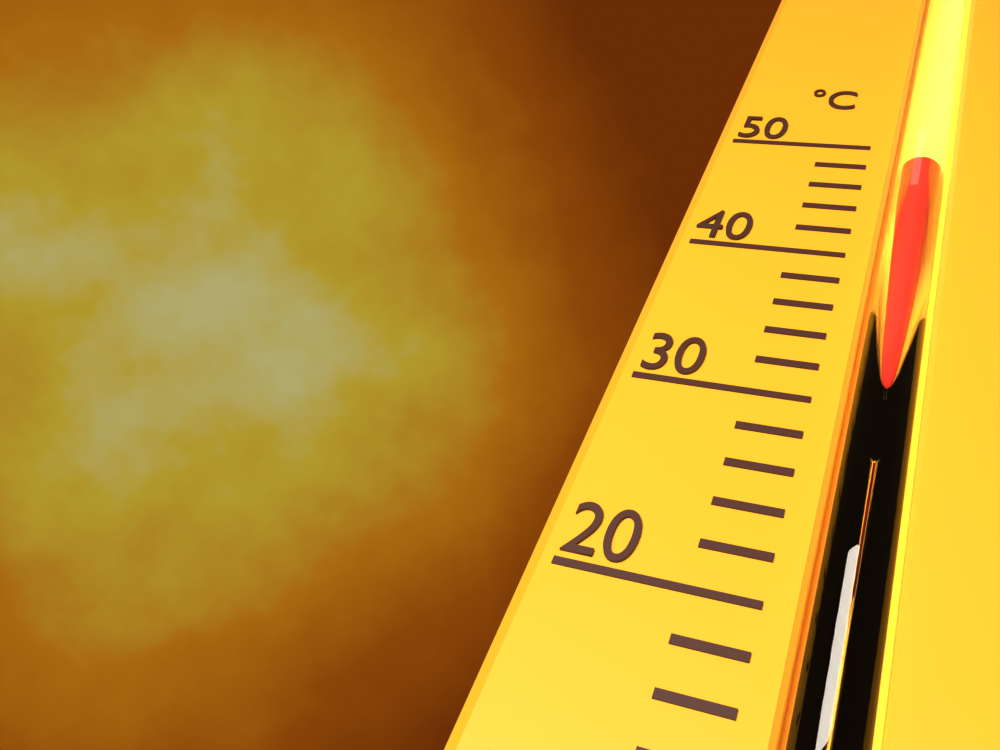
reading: 48 °C
